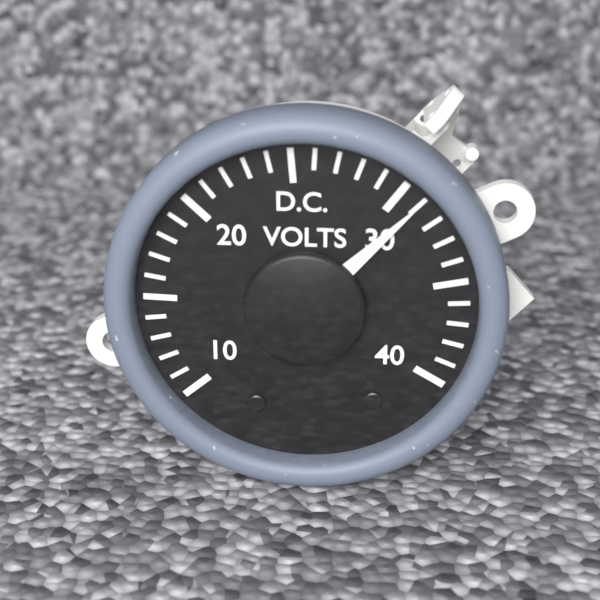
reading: 31 V
